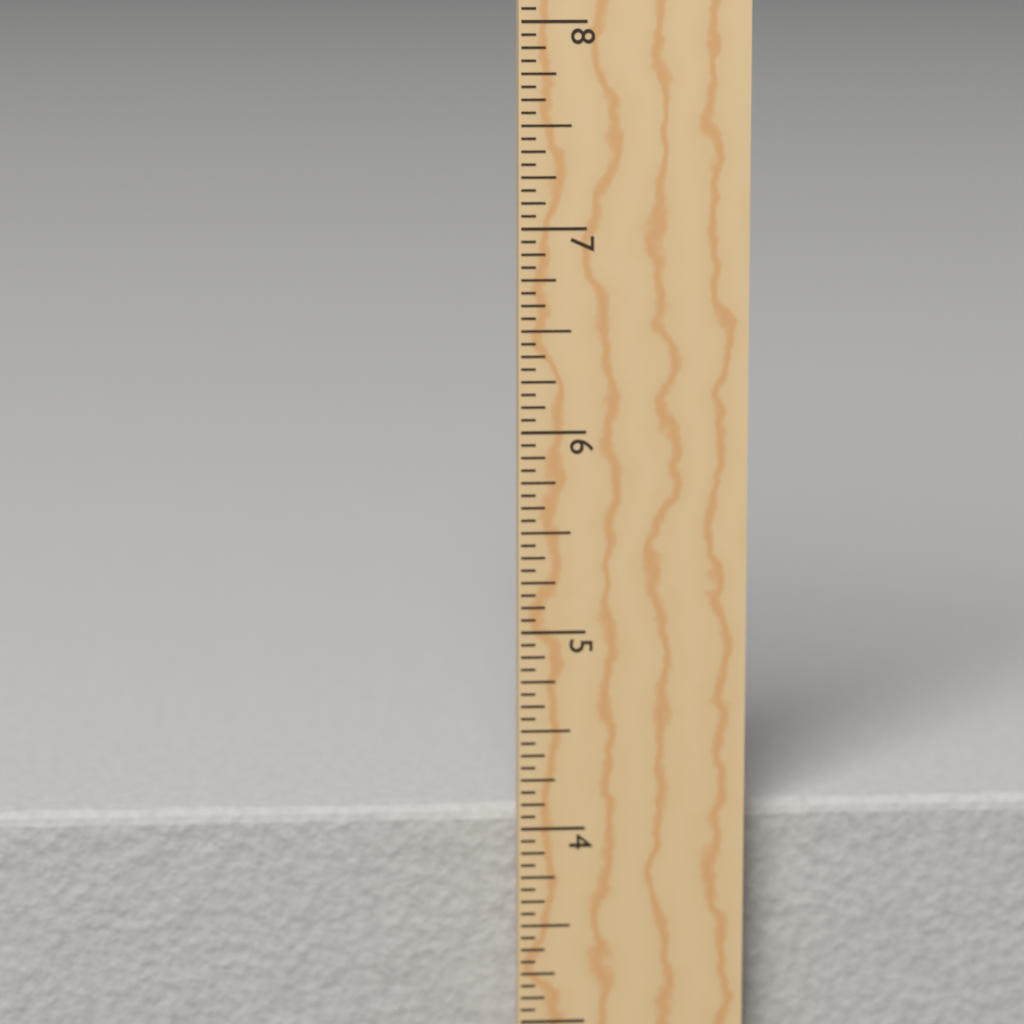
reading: 4.0625 in
